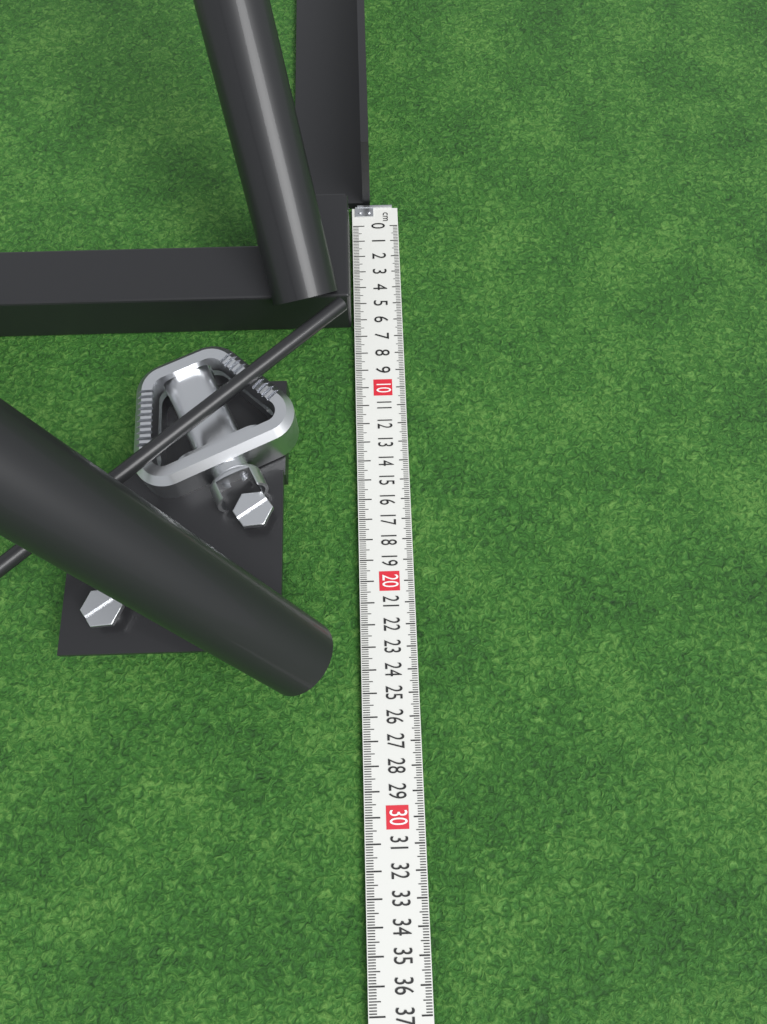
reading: 6.3 cm
